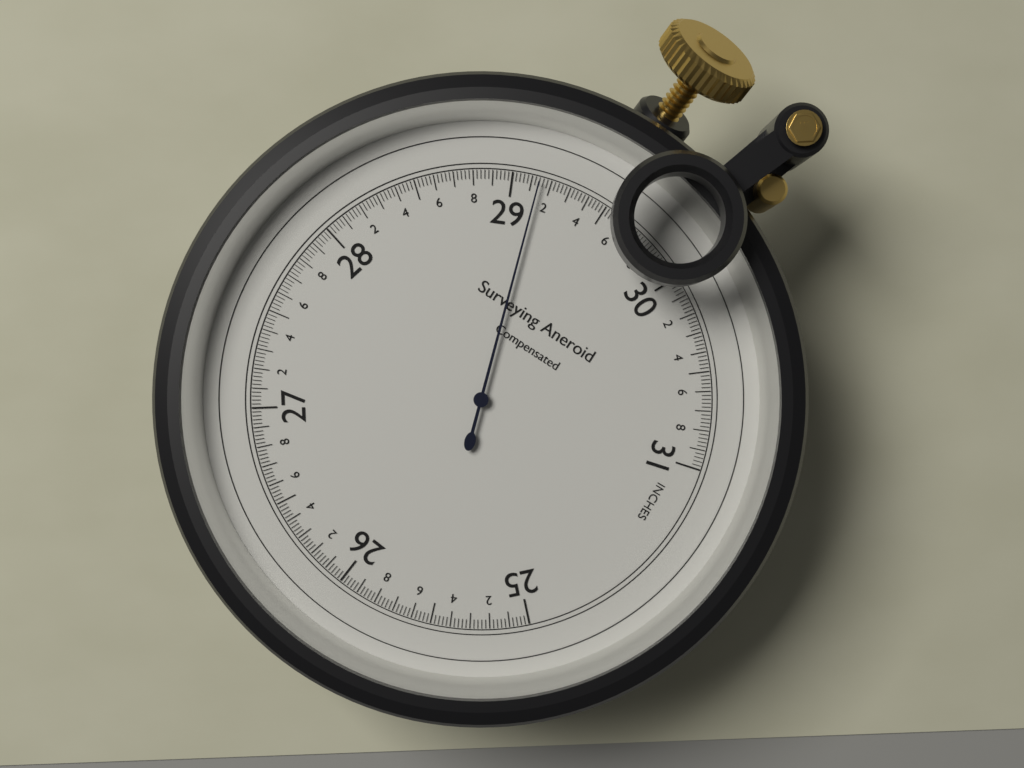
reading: 29.14 inches
